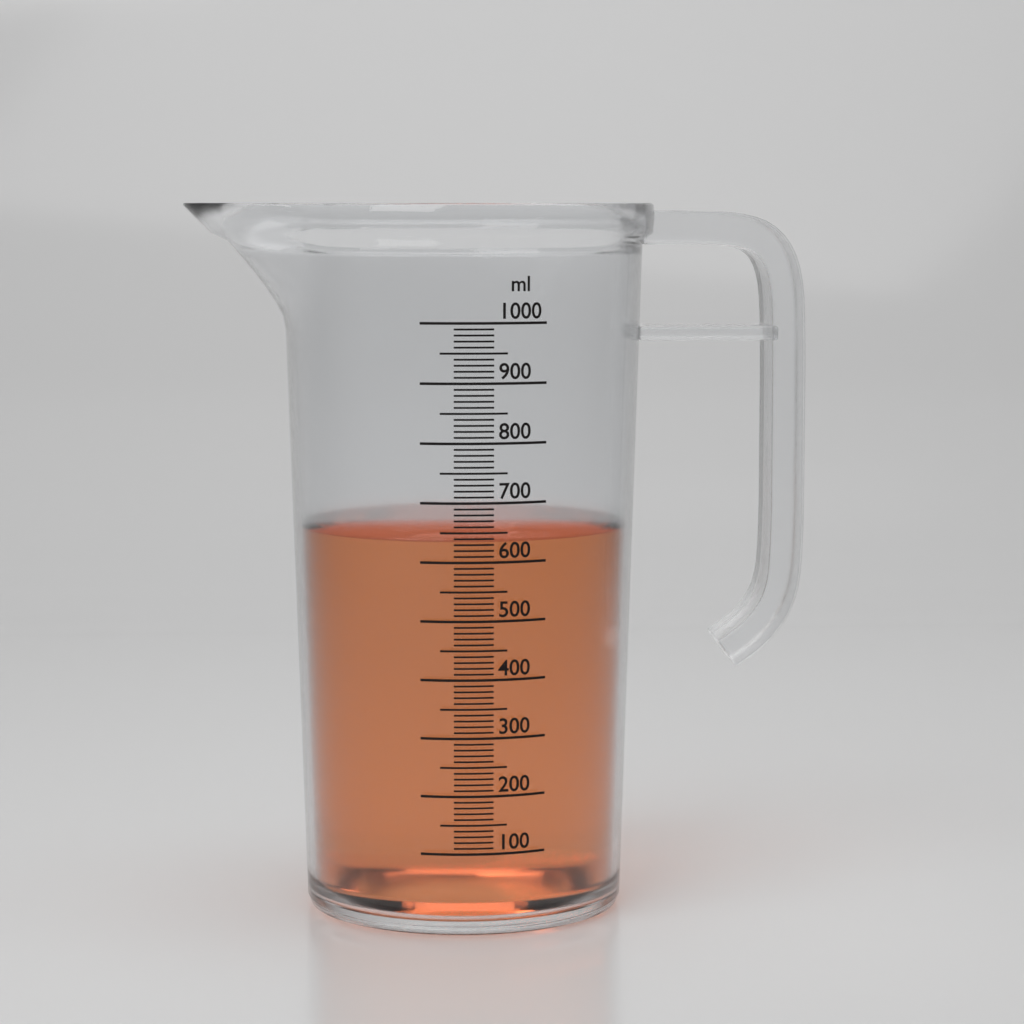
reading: 640 ml
